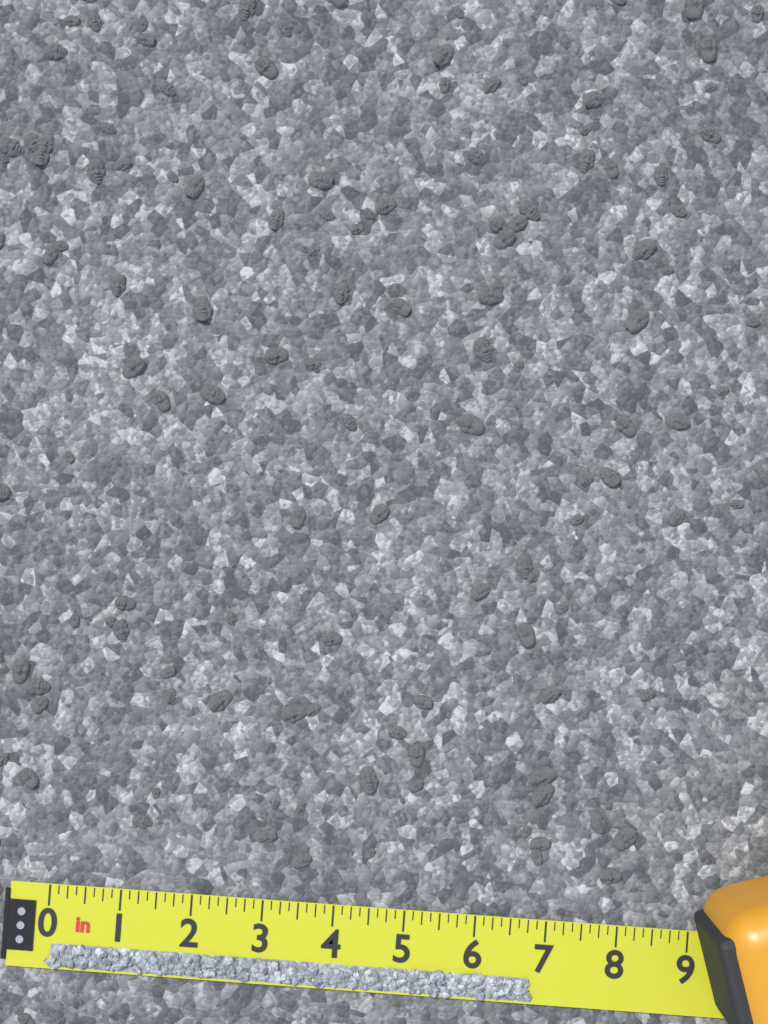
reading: 6.875 in
